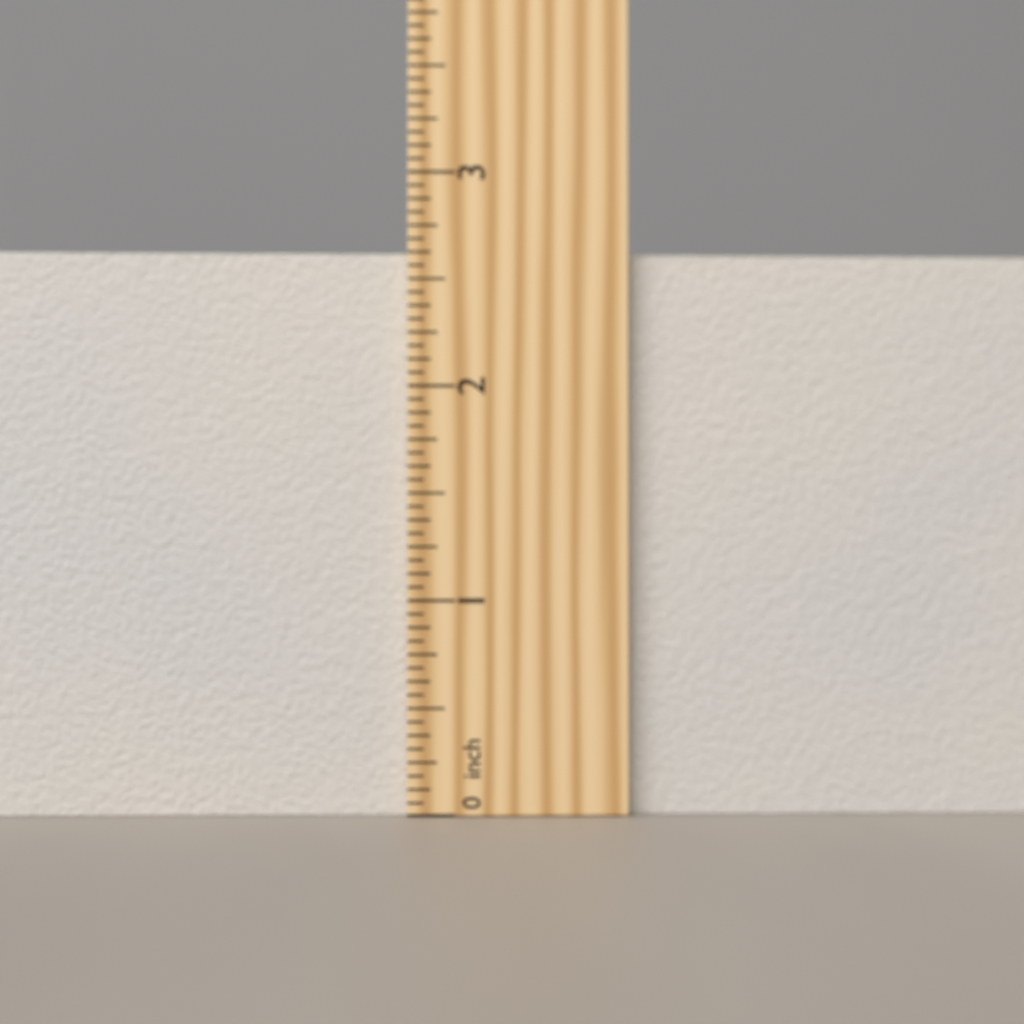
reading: 2.6250 inch
